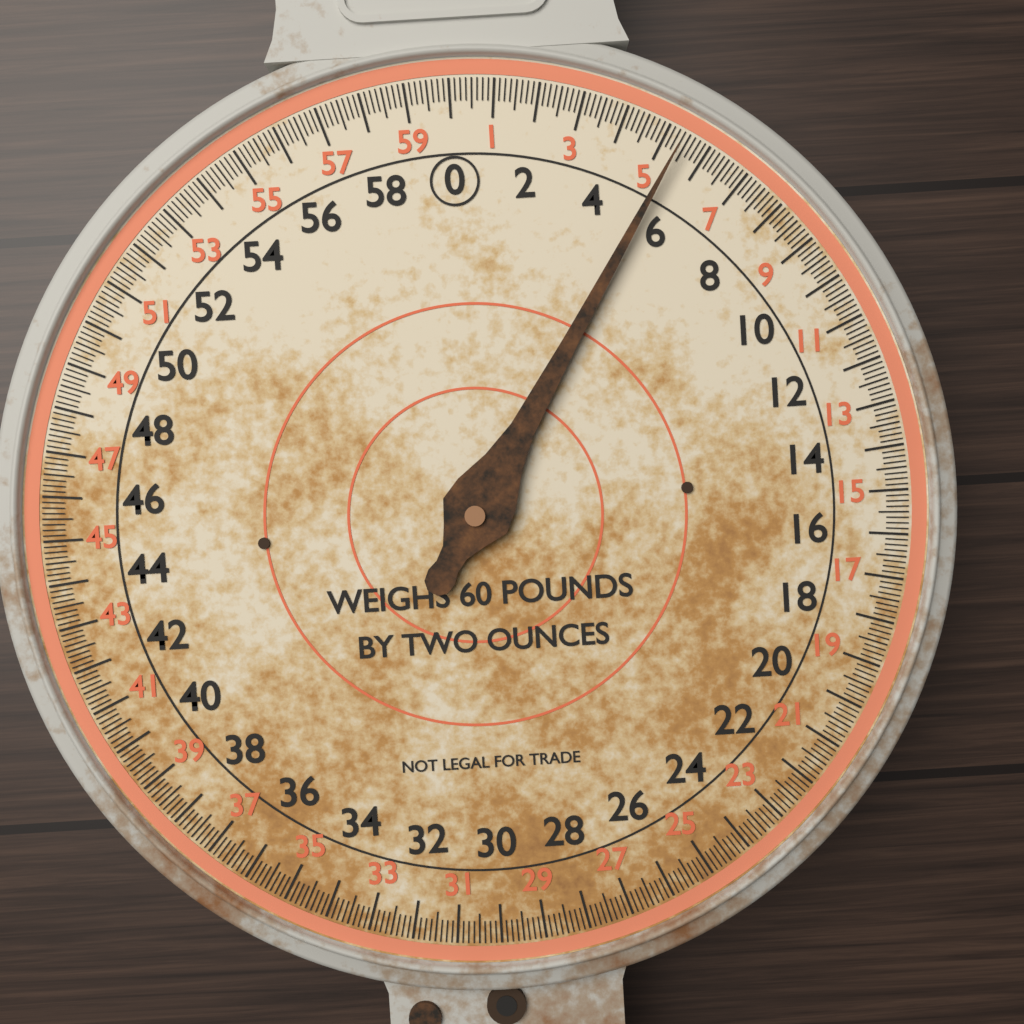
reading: 5.375 lb
